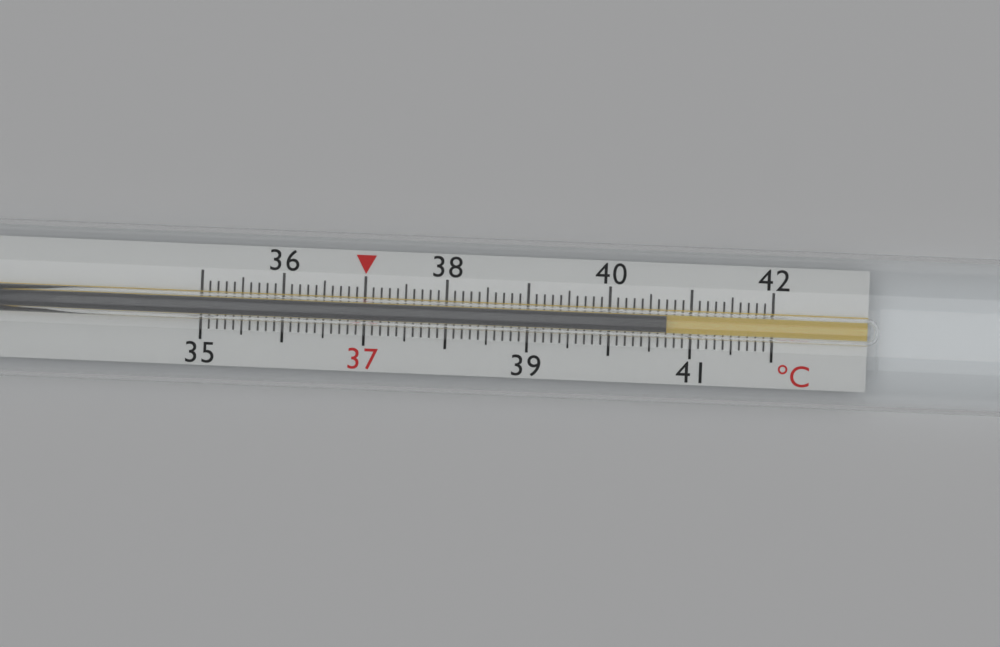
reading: 40.7 °C
